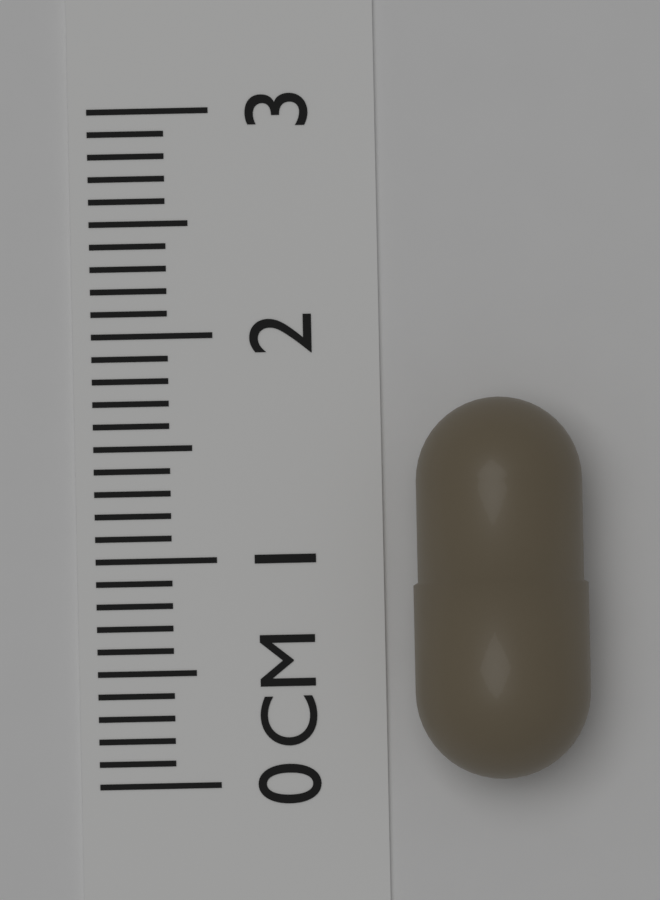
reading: 1.7 cm
